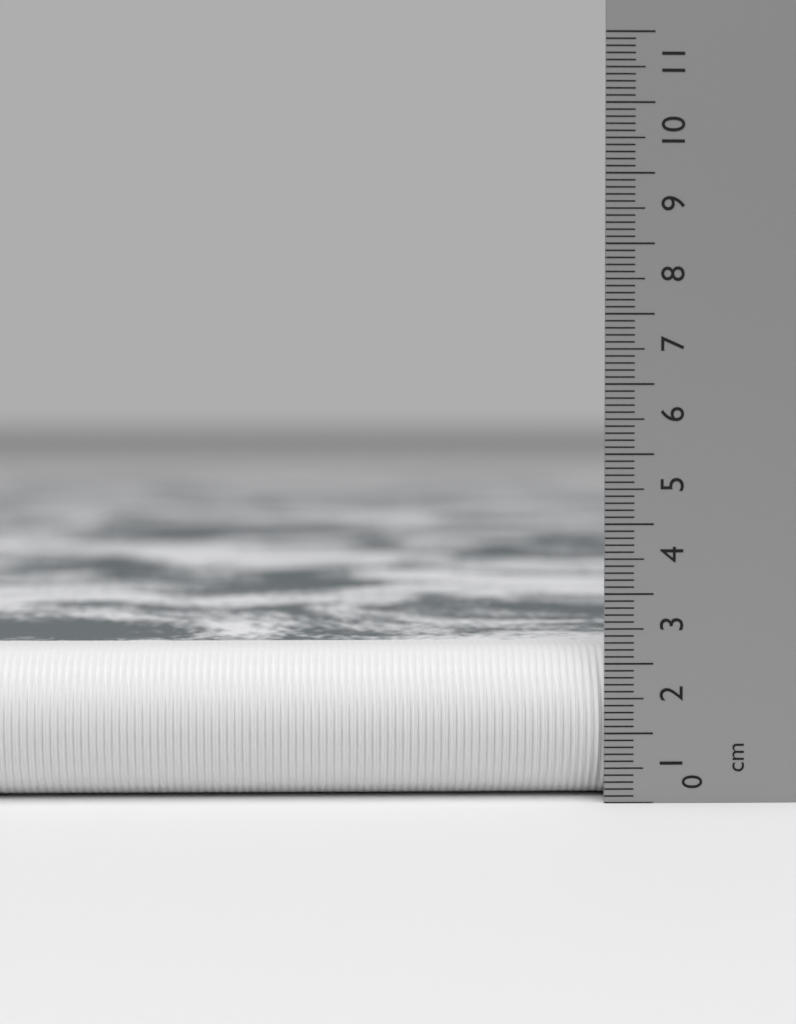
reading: 2.2 cm
